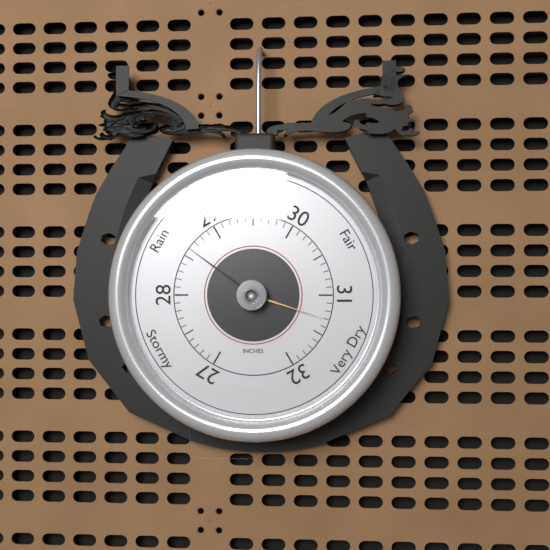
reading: 28.6 inHg
